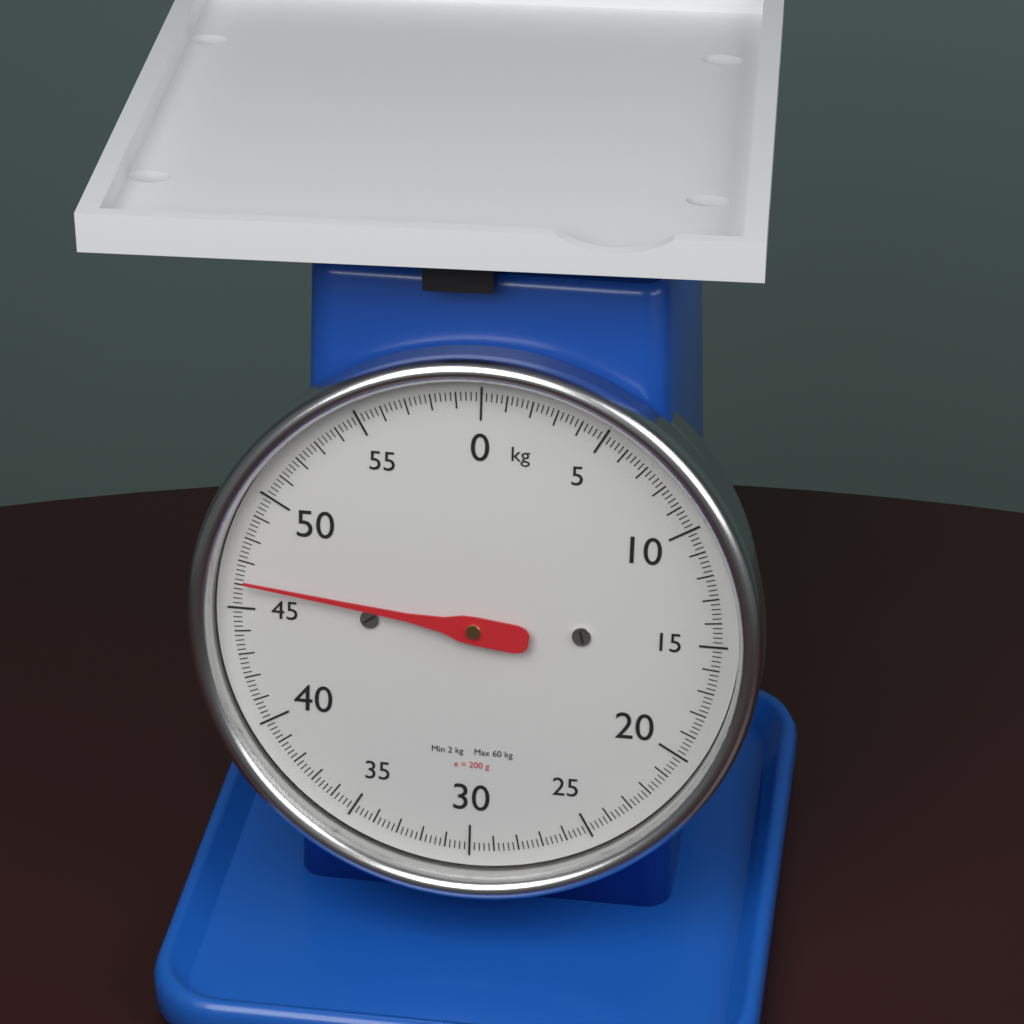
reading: 46.2 kg
